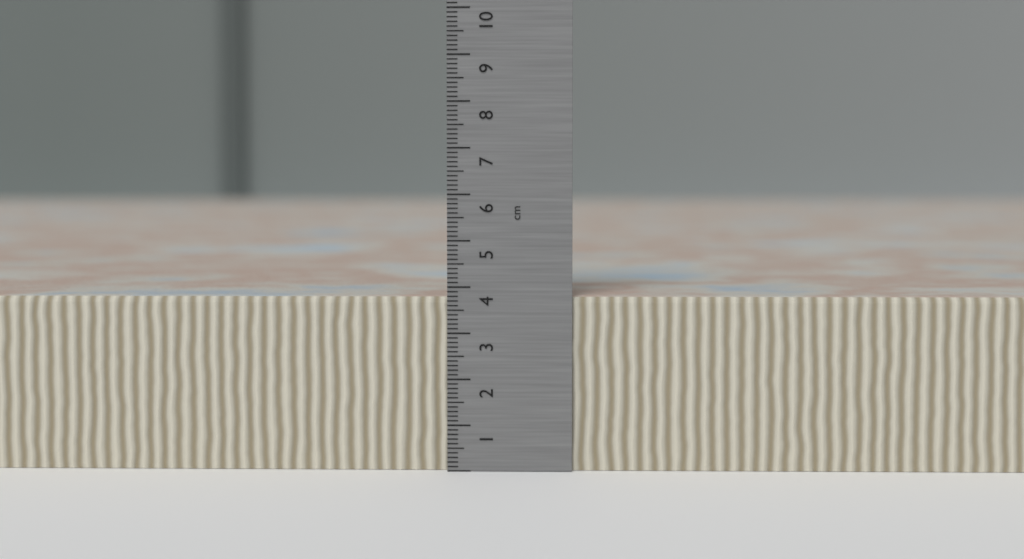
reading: 3.8 cm
